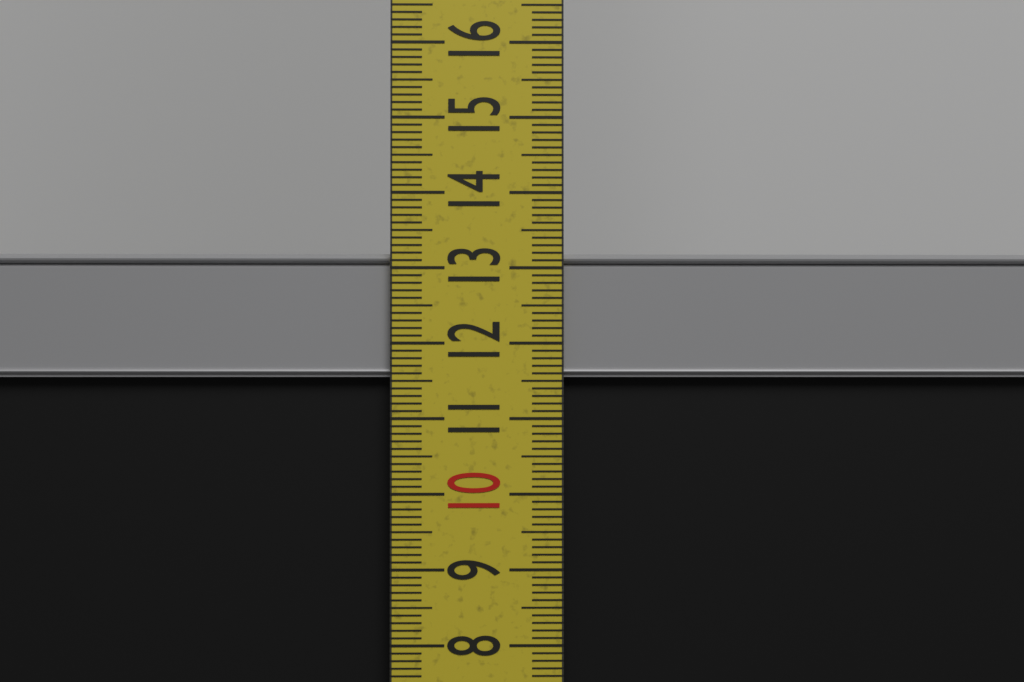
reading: 13.2 cm
